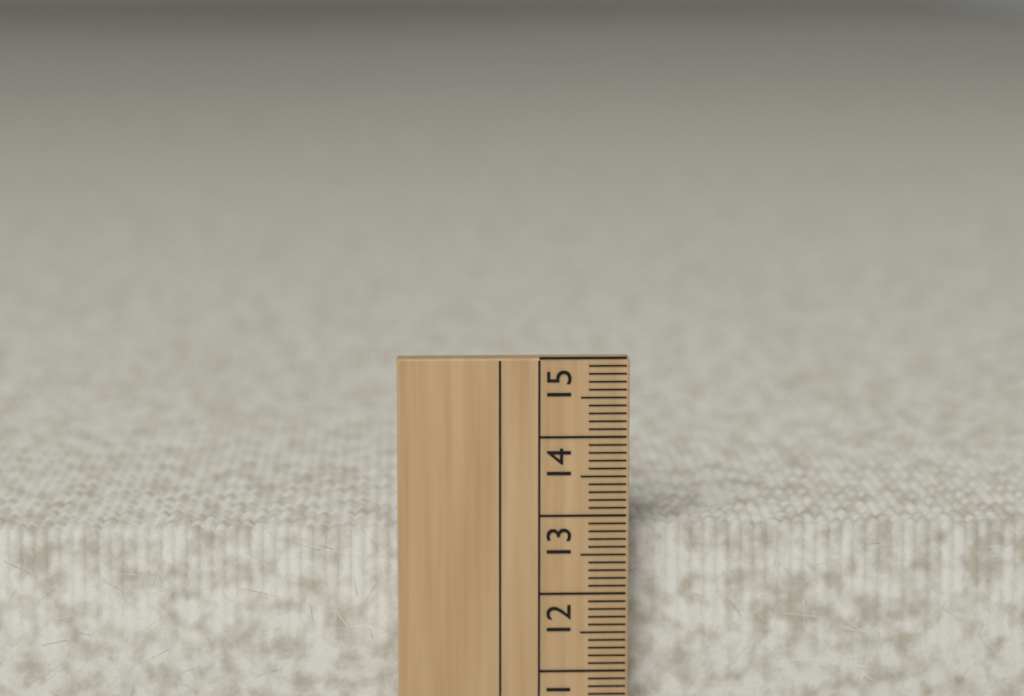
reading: 12.8 cm
